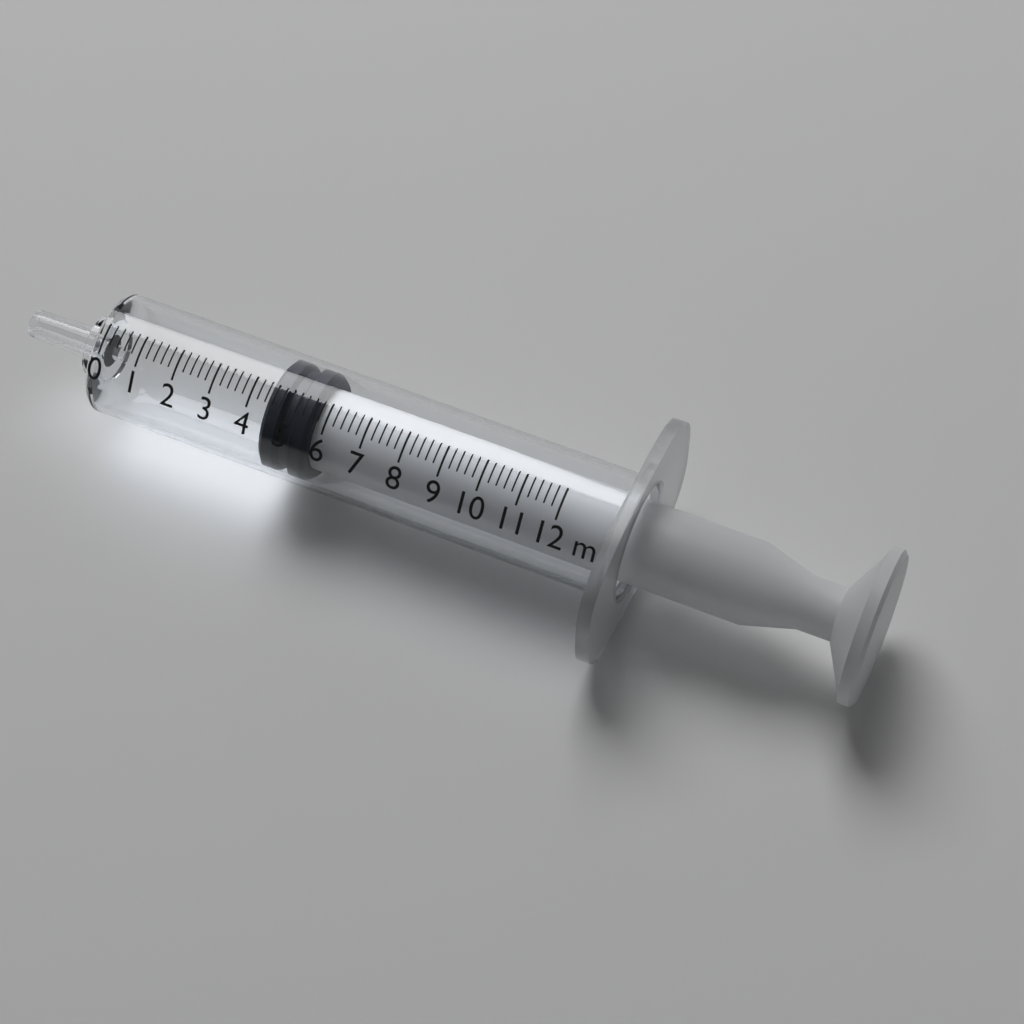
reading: 4.4 ml
